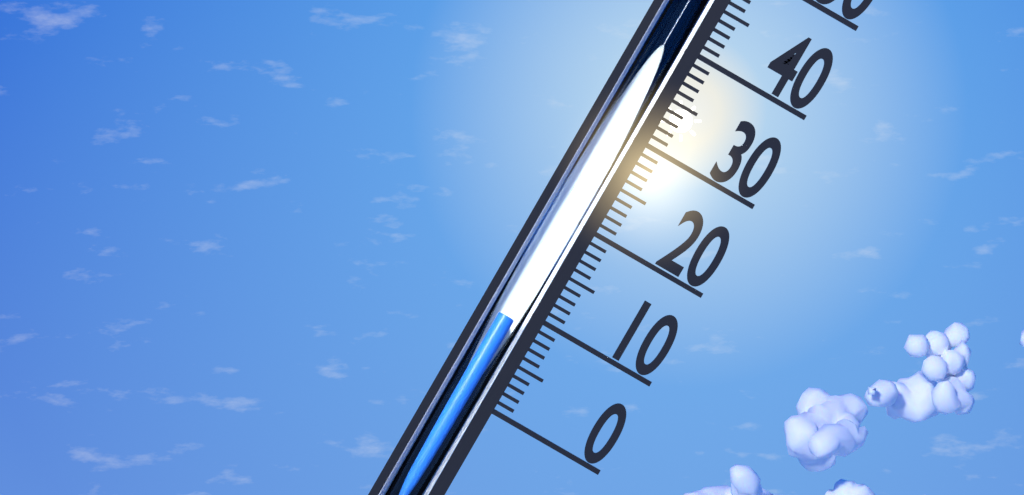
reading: 9 (no unit)
